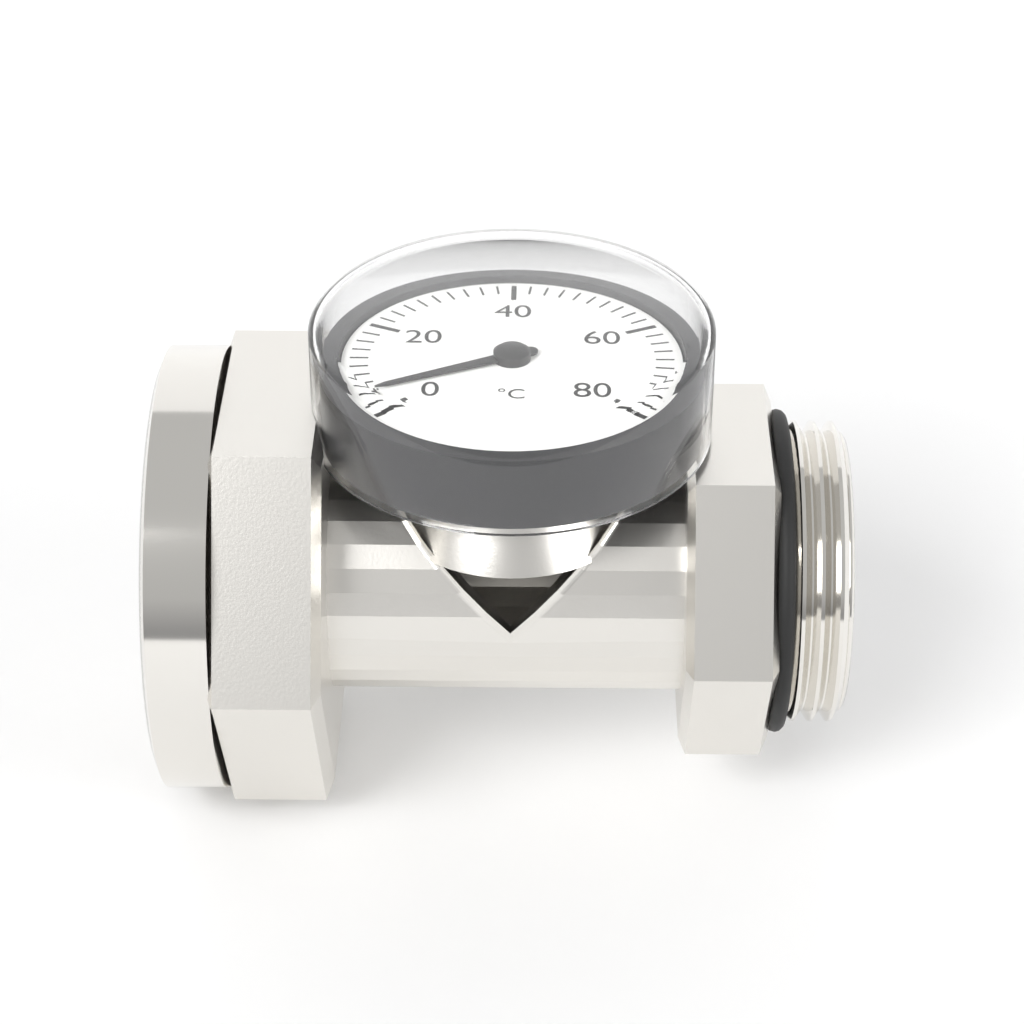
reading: 4 °C
